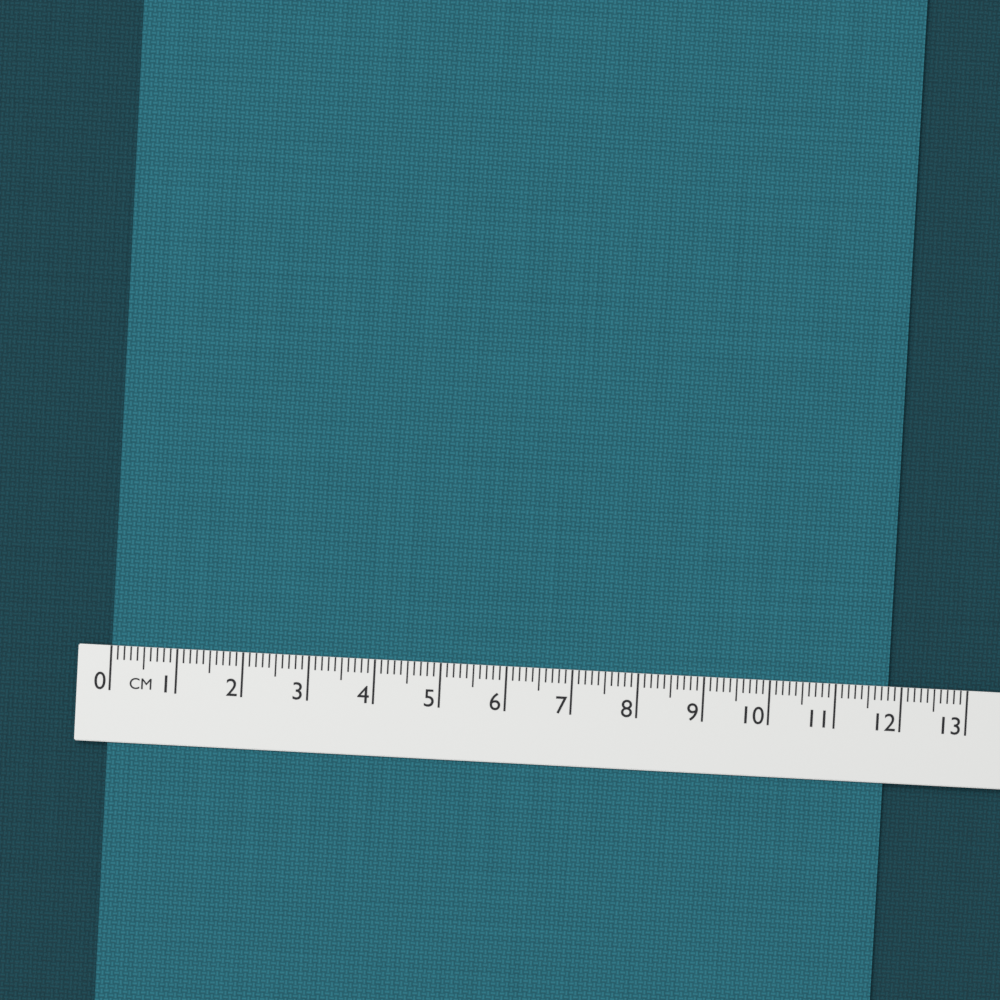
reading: 11.8 cm
